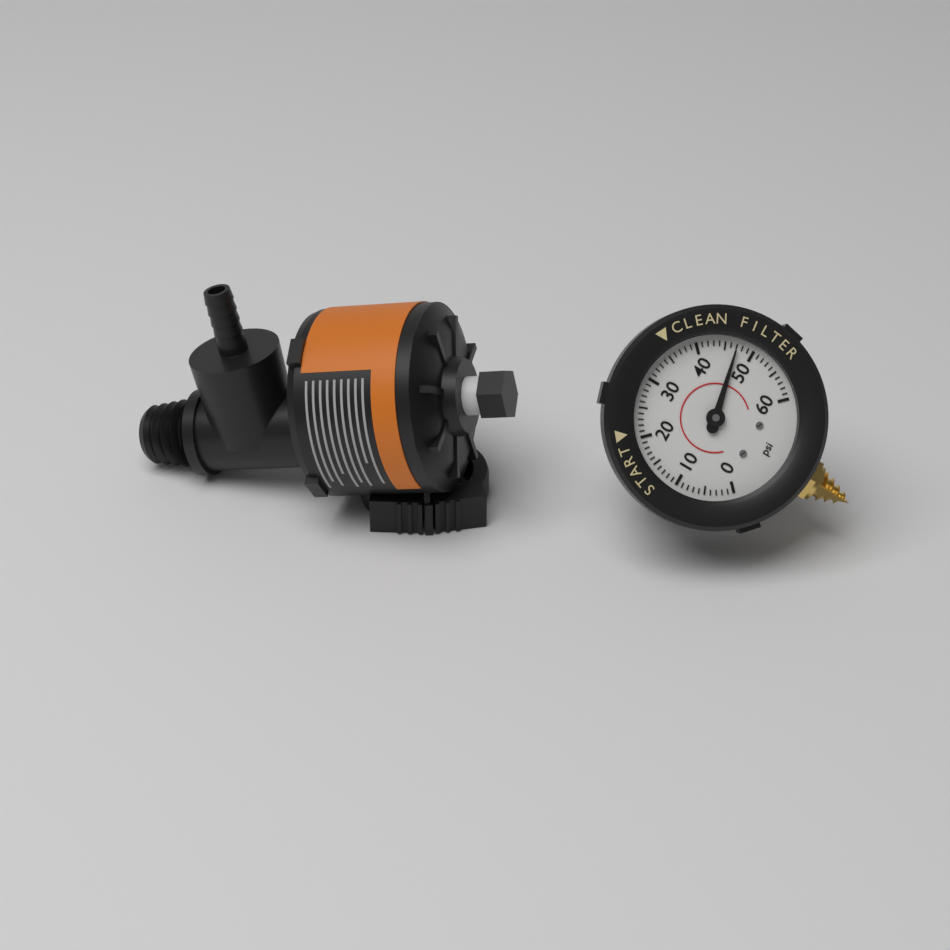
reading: 47 psi
